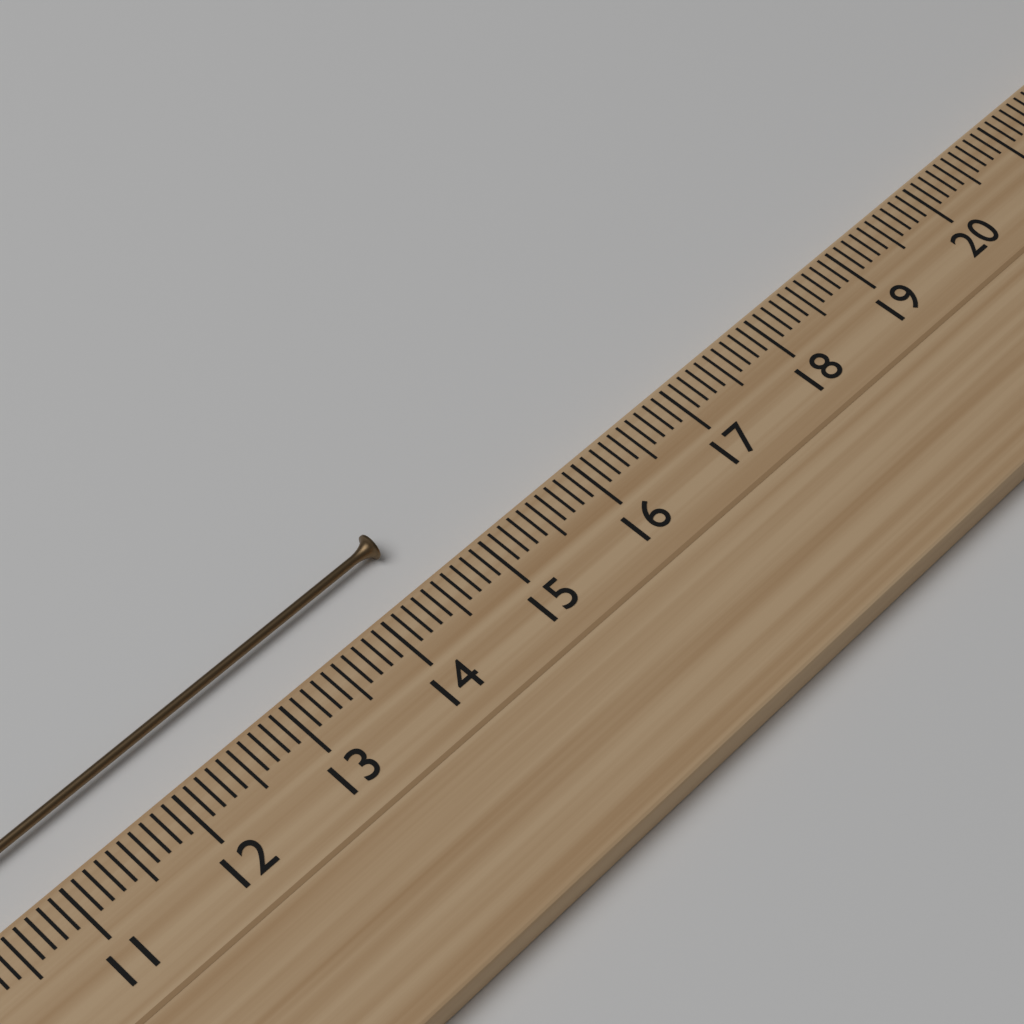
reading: 14.5 cm
